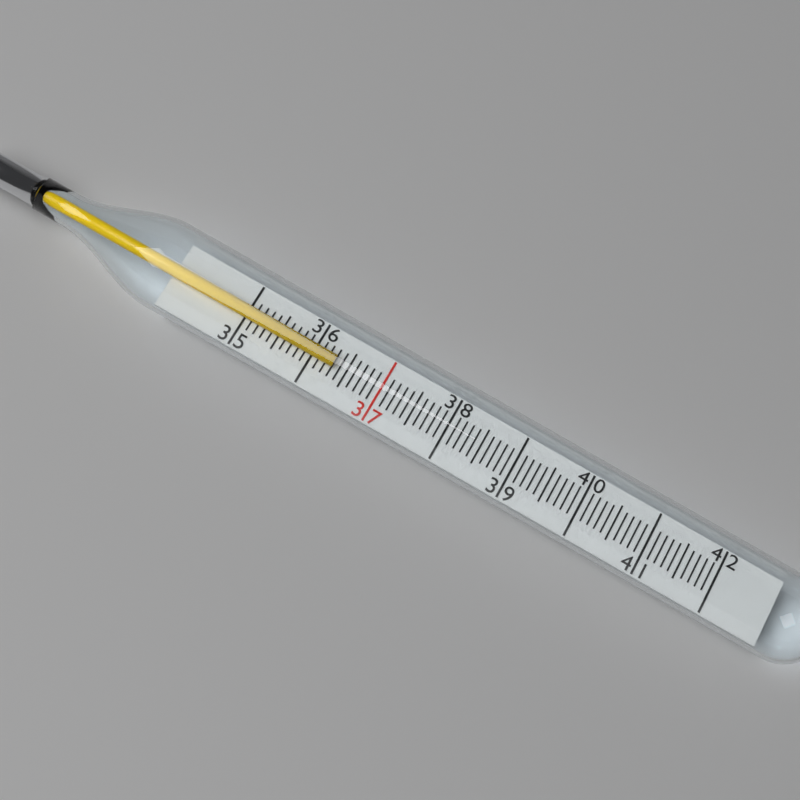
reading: 36.3 (no unit)
